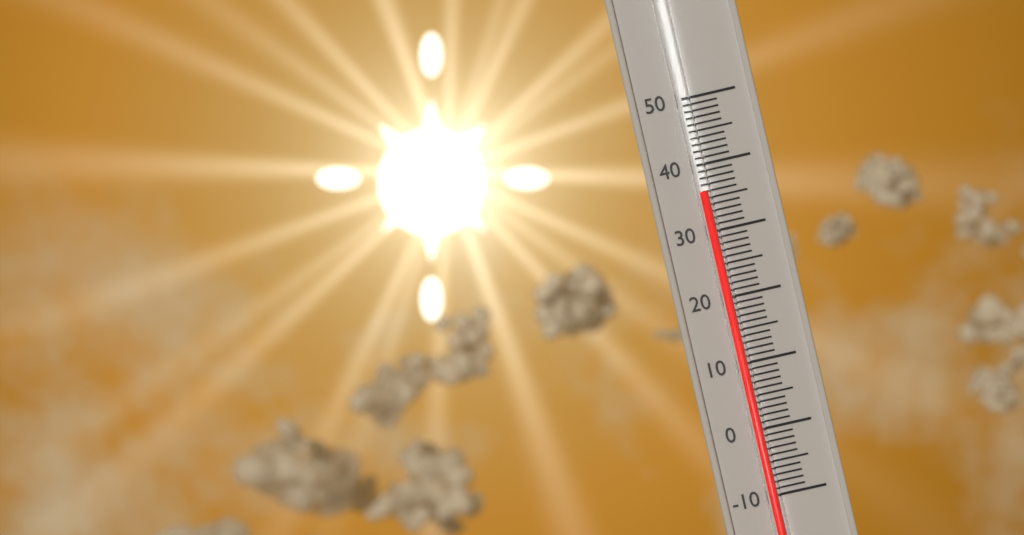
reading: 36 (no unit)
